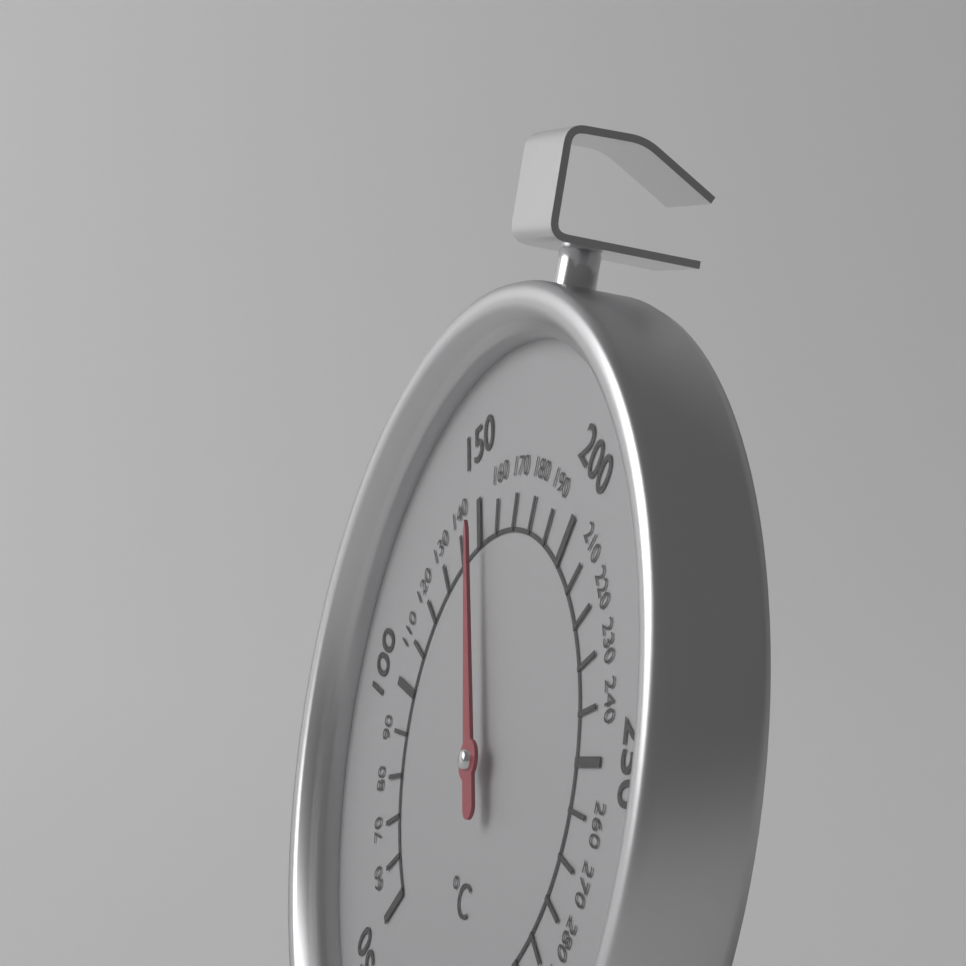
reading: 150 °C
